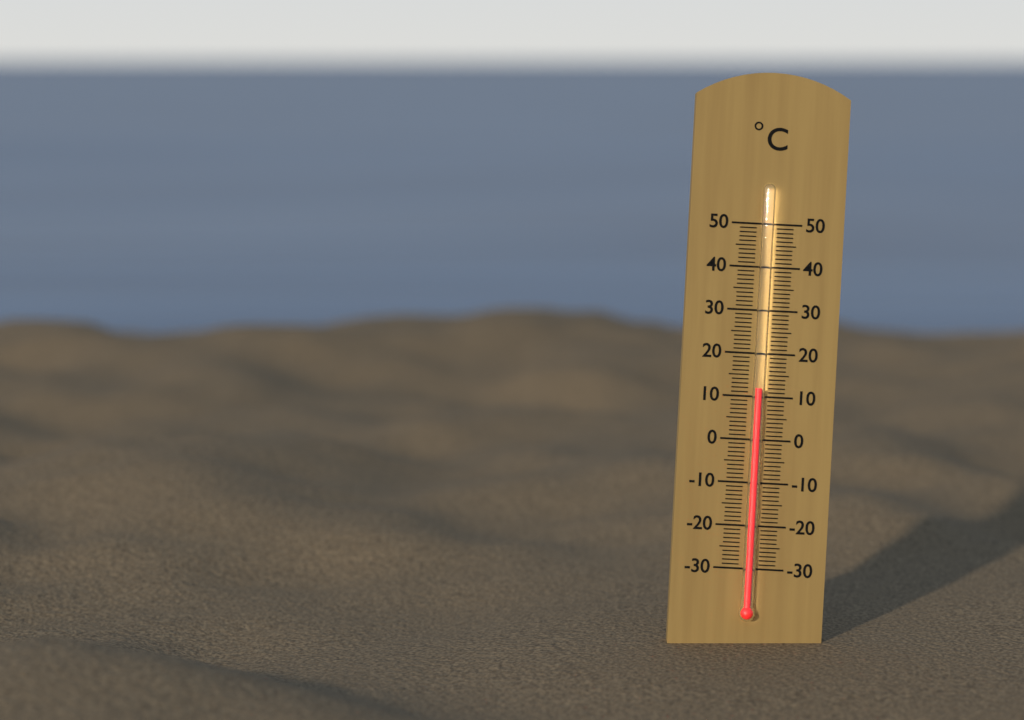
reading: 12 °C
